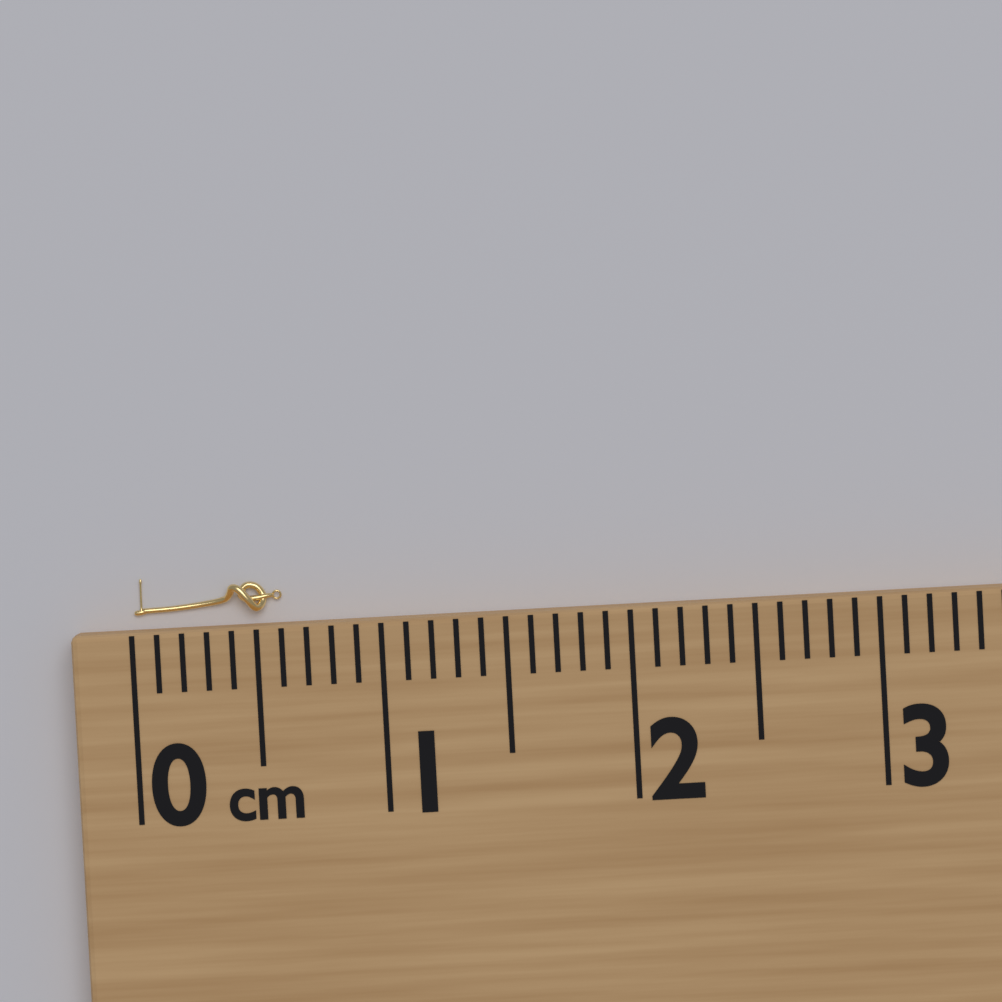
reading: 0.6 cm
